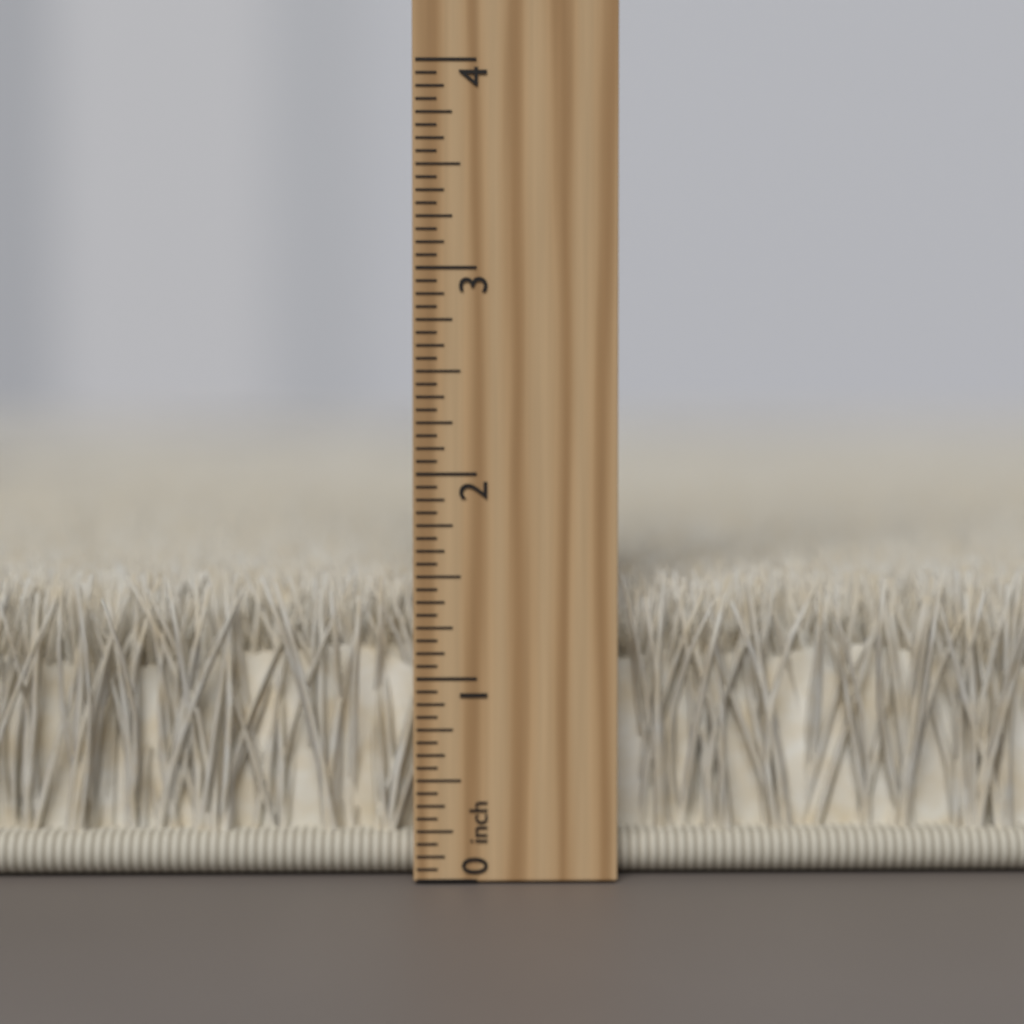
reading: 1.5000 inch
